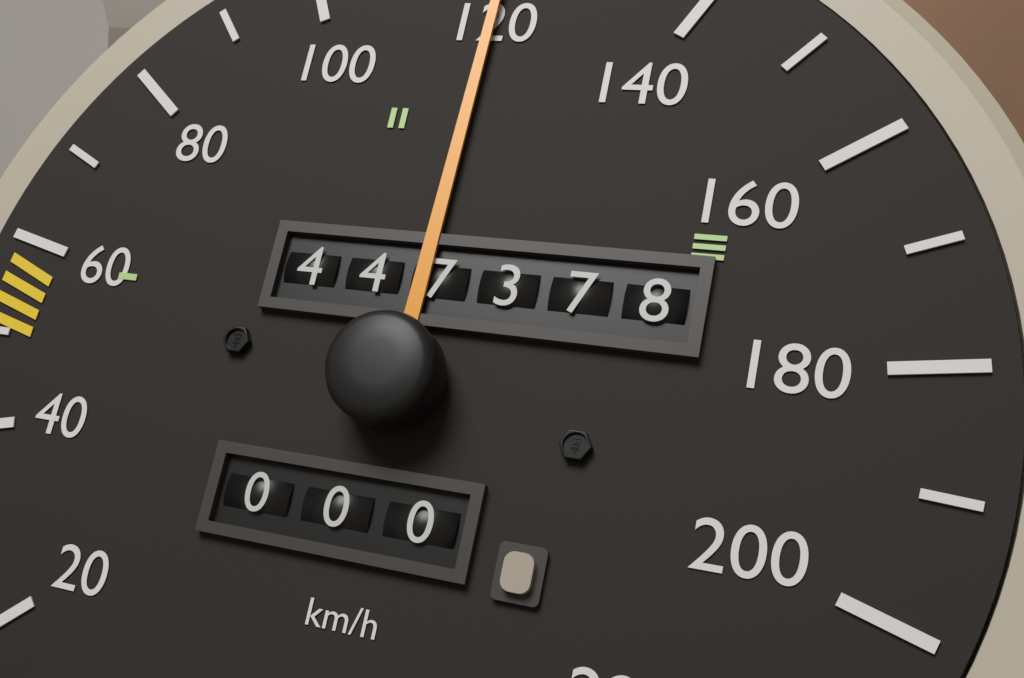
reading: 120 km/h
